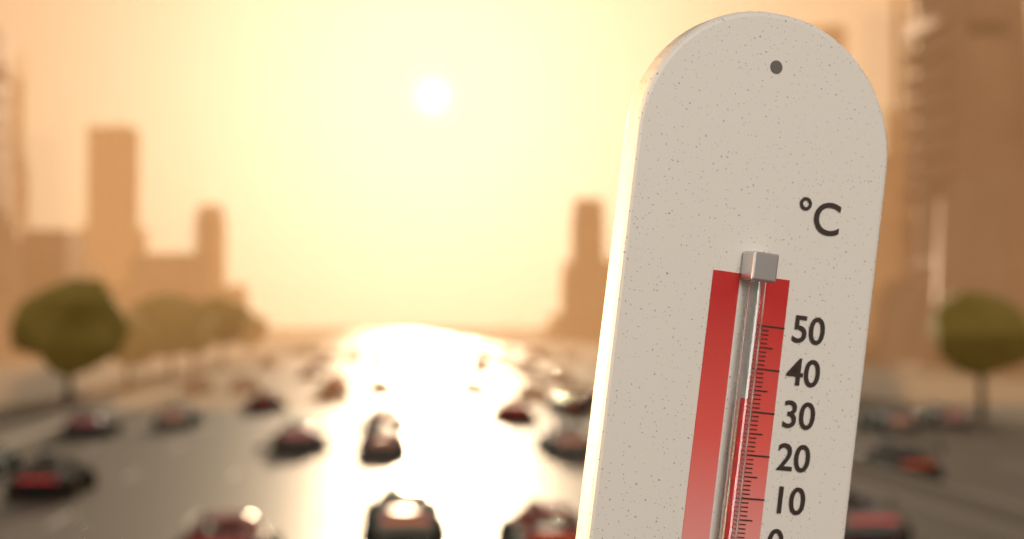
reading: 33 °C
